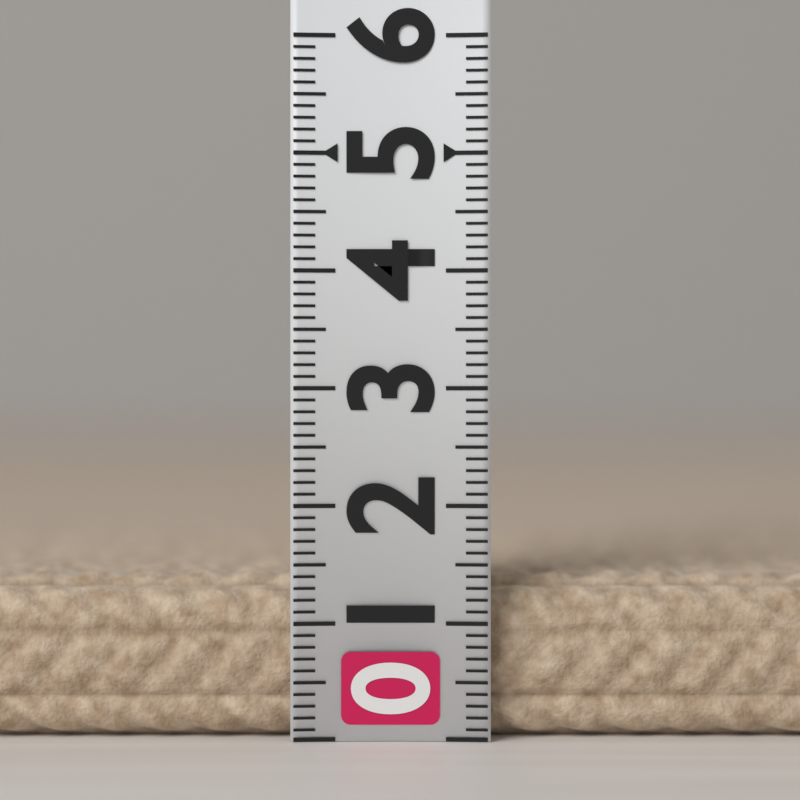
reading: 1.4 (no unit)
